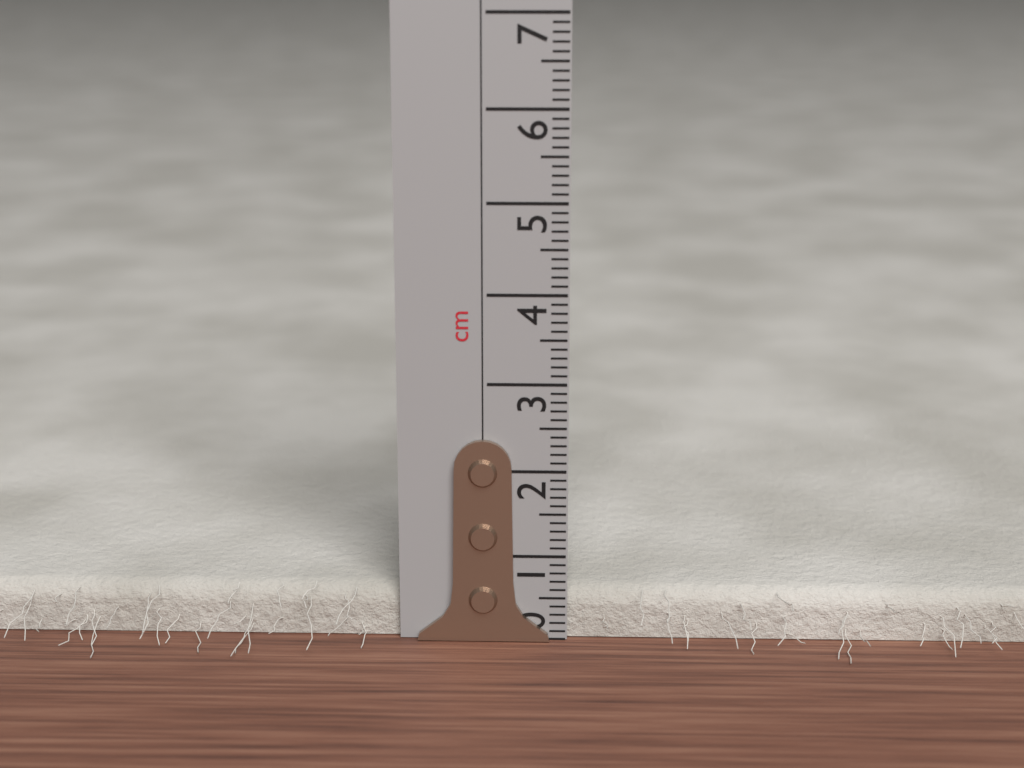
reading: 0.6 cm
